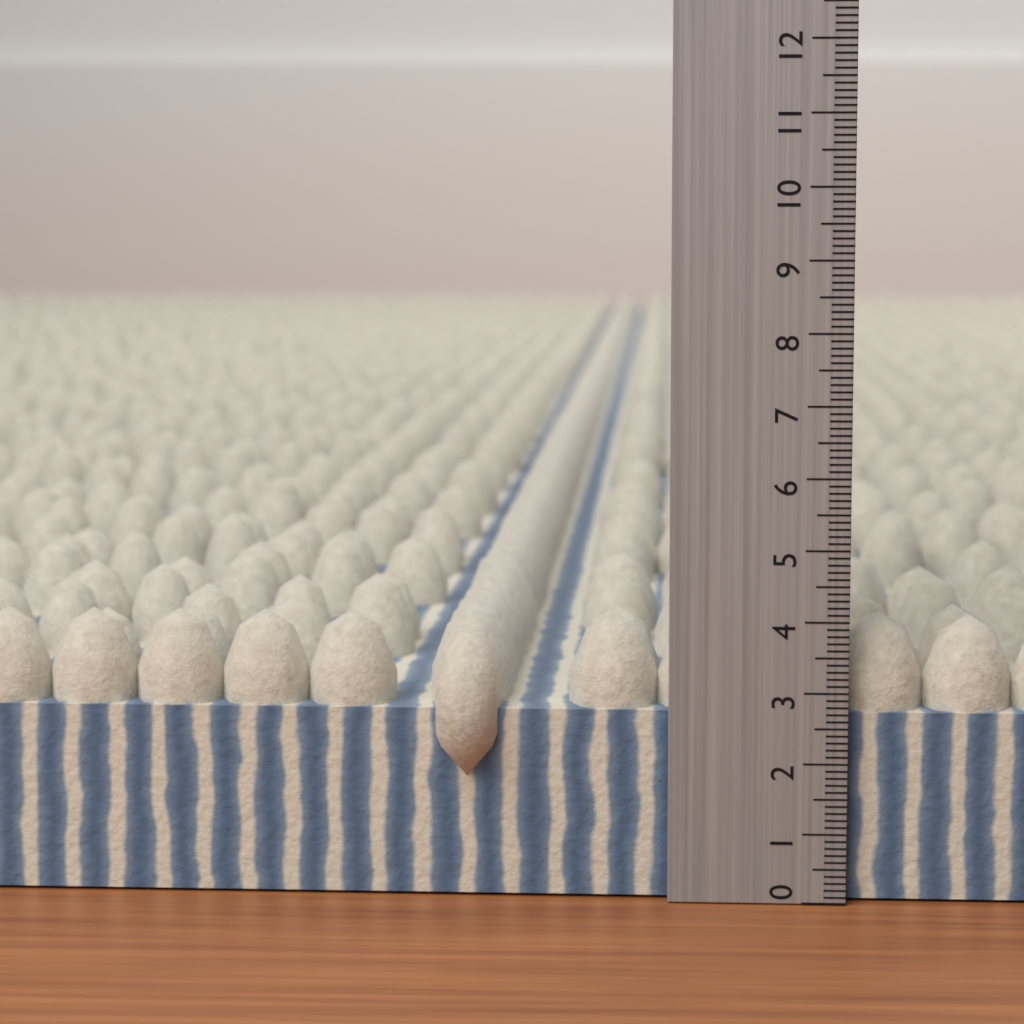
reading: 4.0 (no unit)
